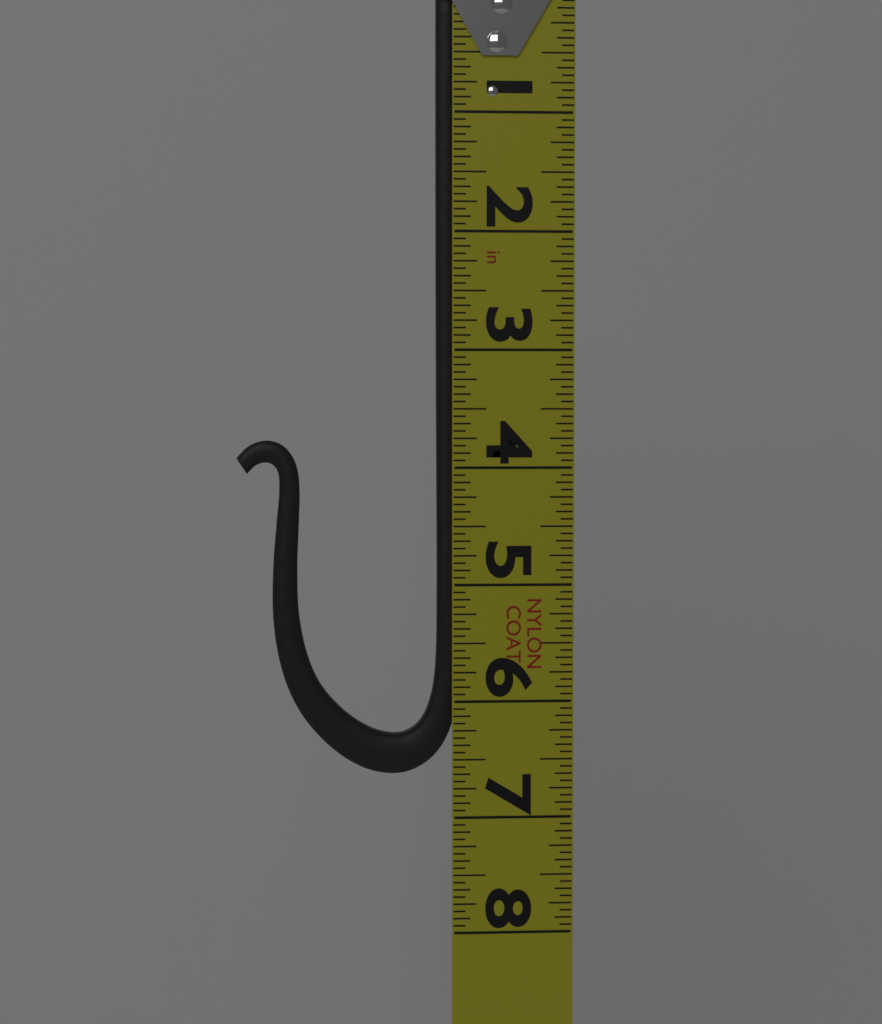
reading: 6.6250 in
